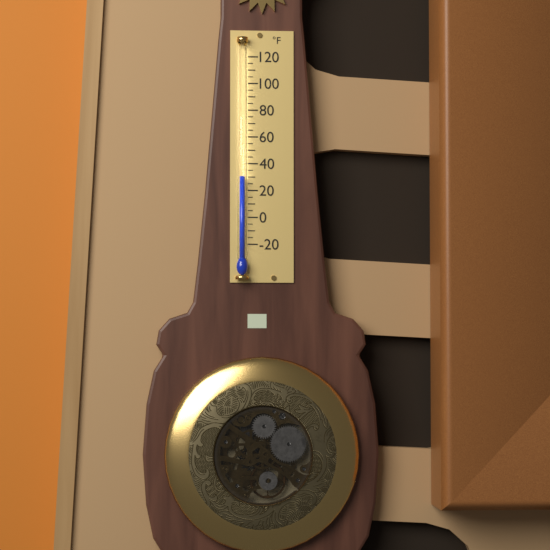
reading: 30 °F
